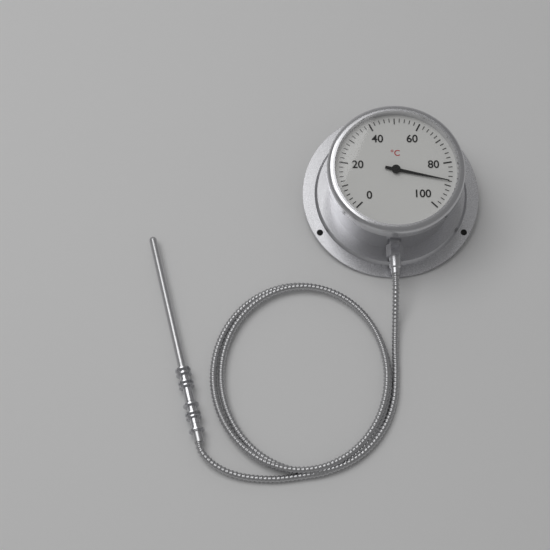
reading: 88 °C
